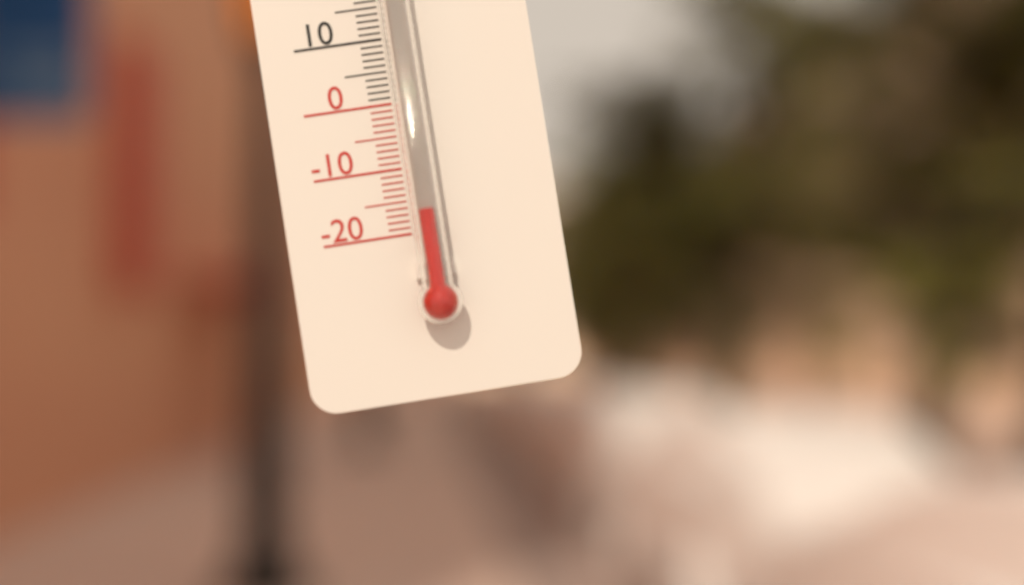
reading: -17 °C
